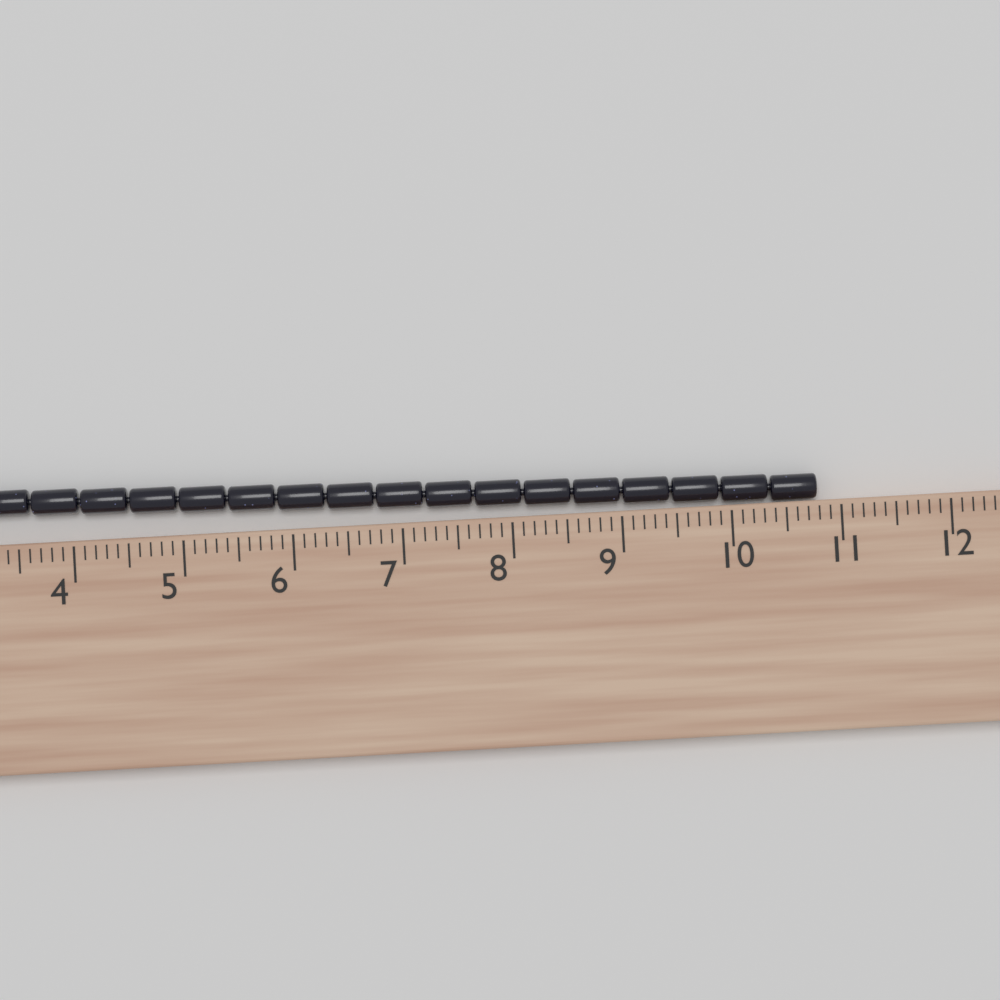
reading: 10.8 cm
